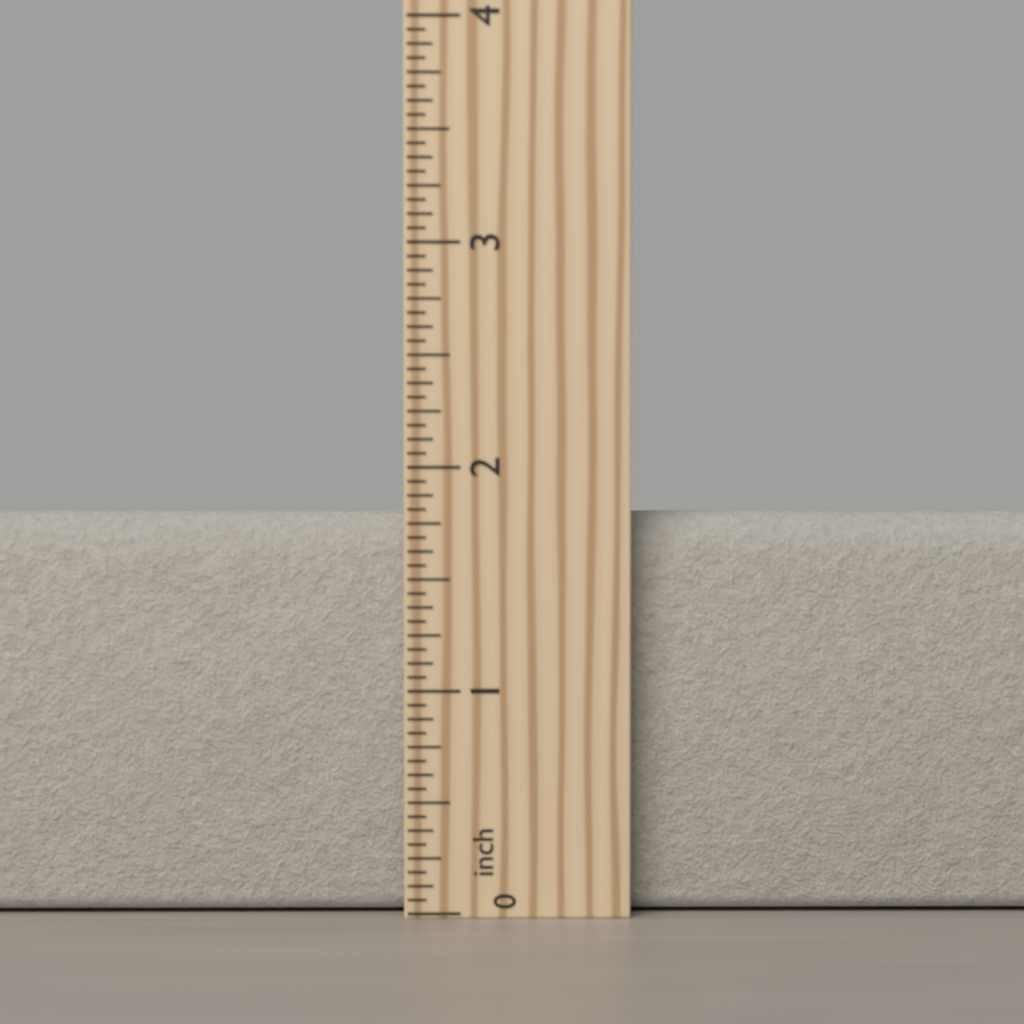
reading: 1.8125 inch
